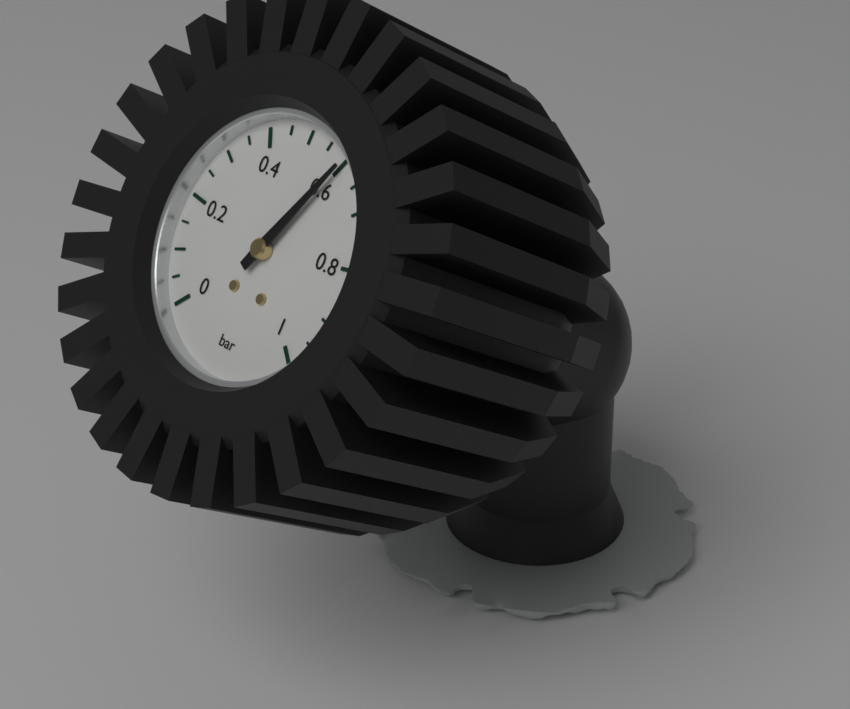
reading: 0.60 bar
